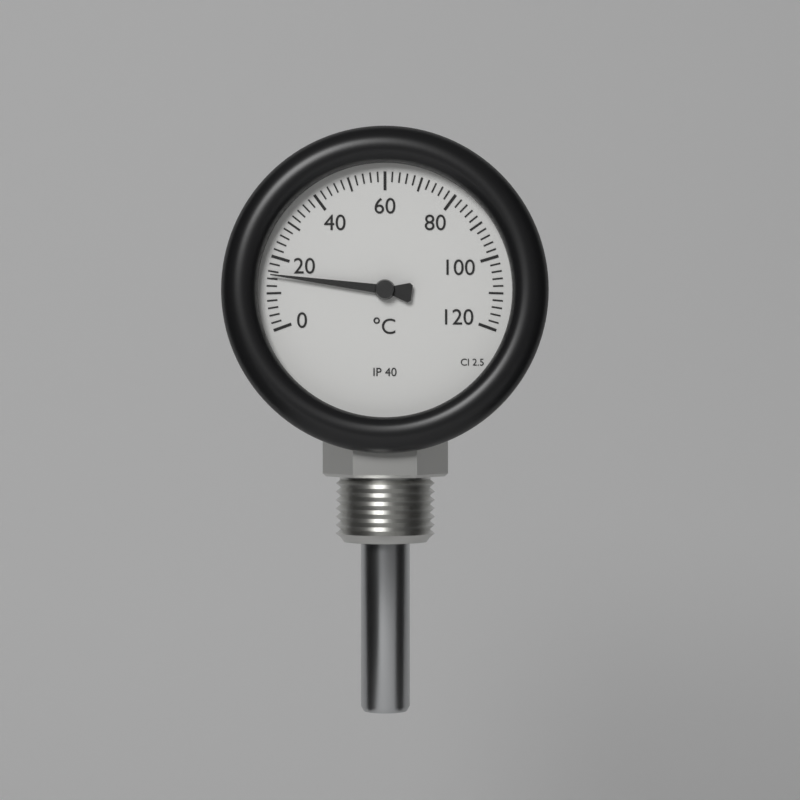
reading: 15 °C
